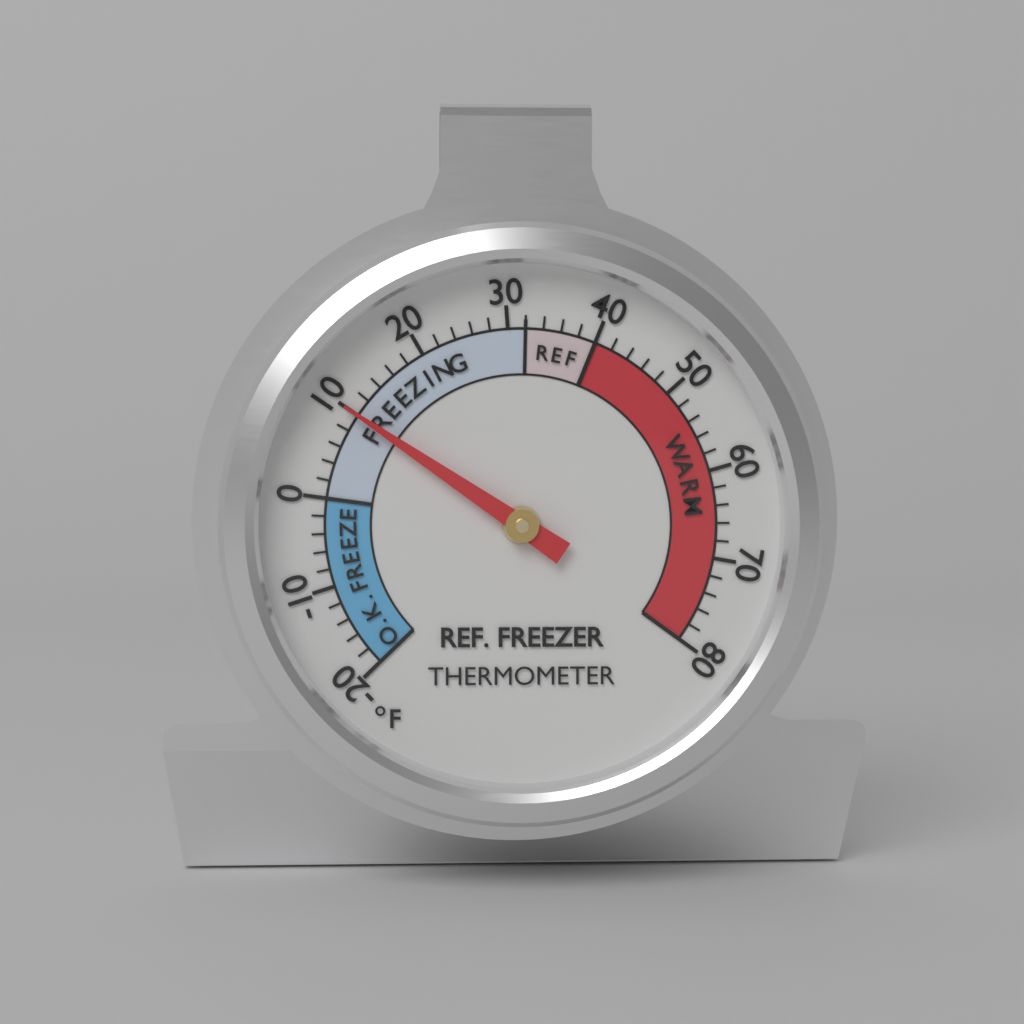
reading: 10 °F
